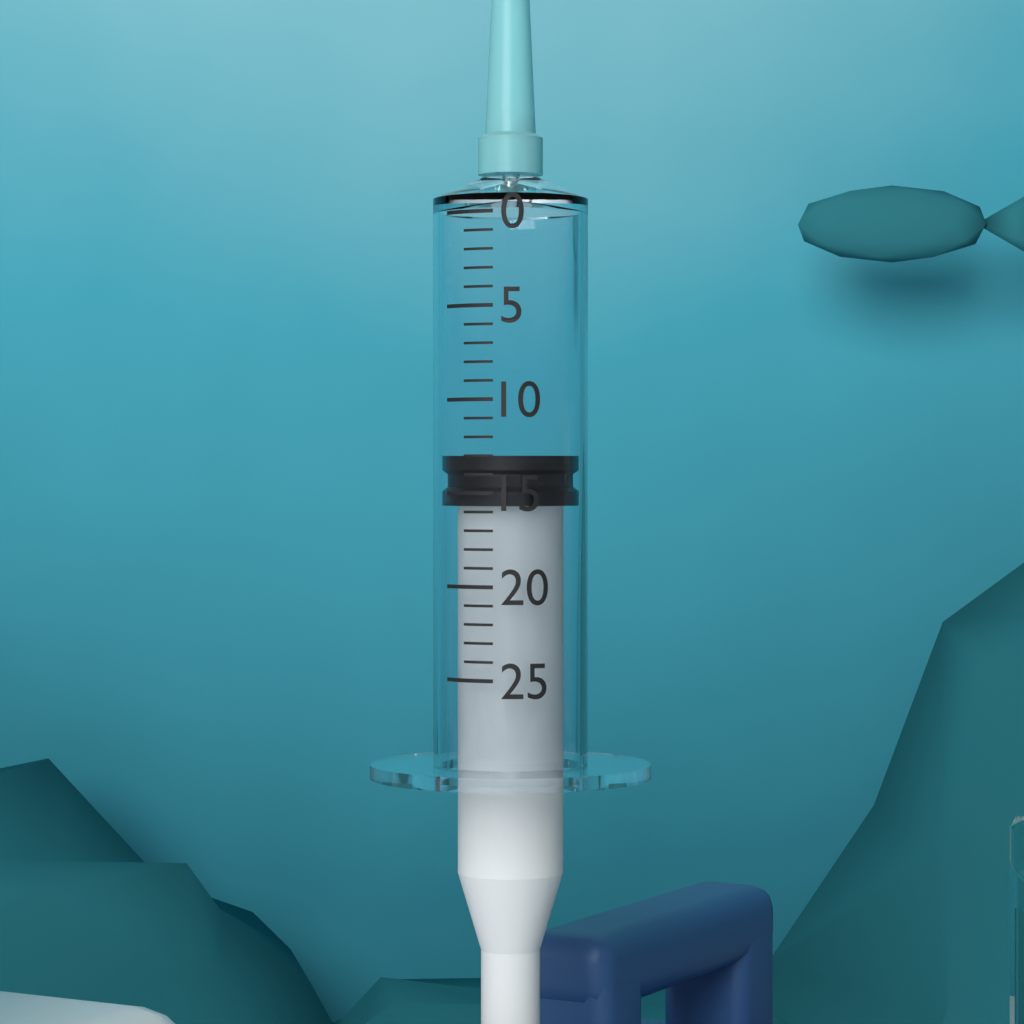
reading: 13 (no unit)
